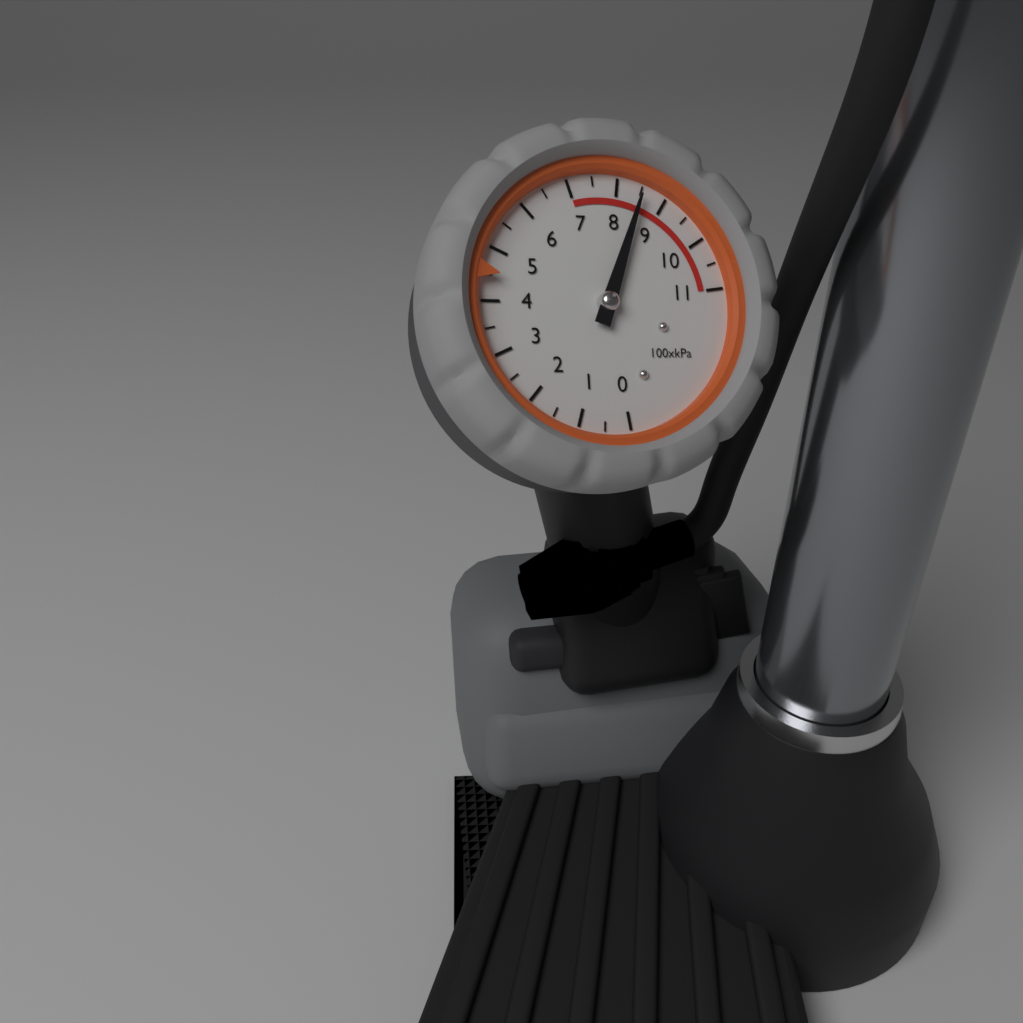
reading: 850 kPa
